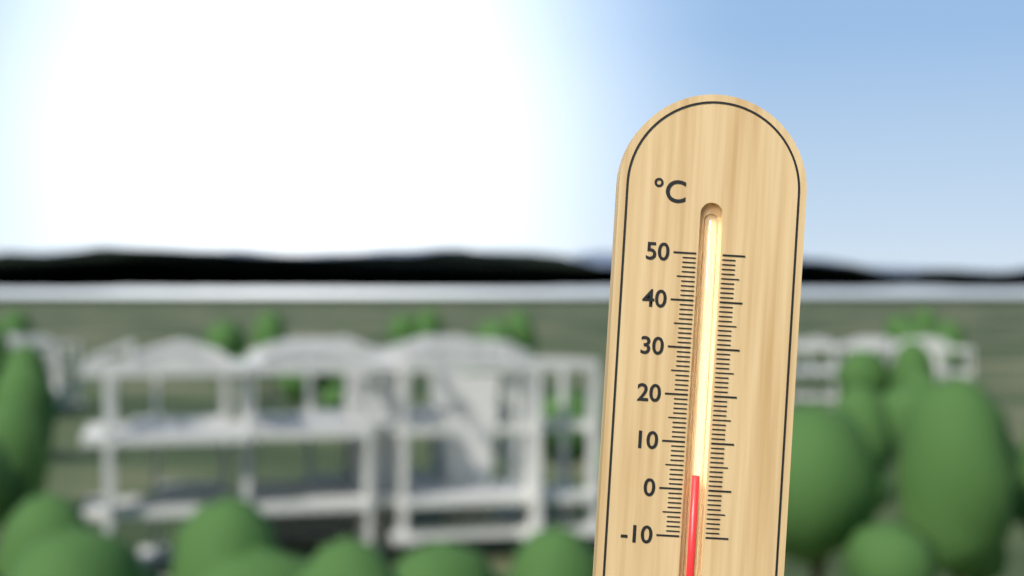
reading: 3 °C
